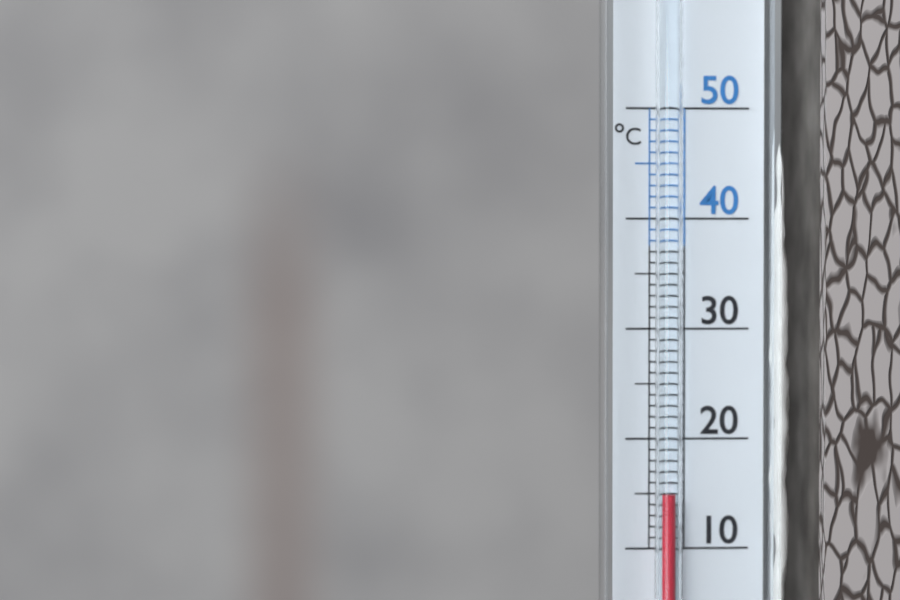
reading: 15 °C
